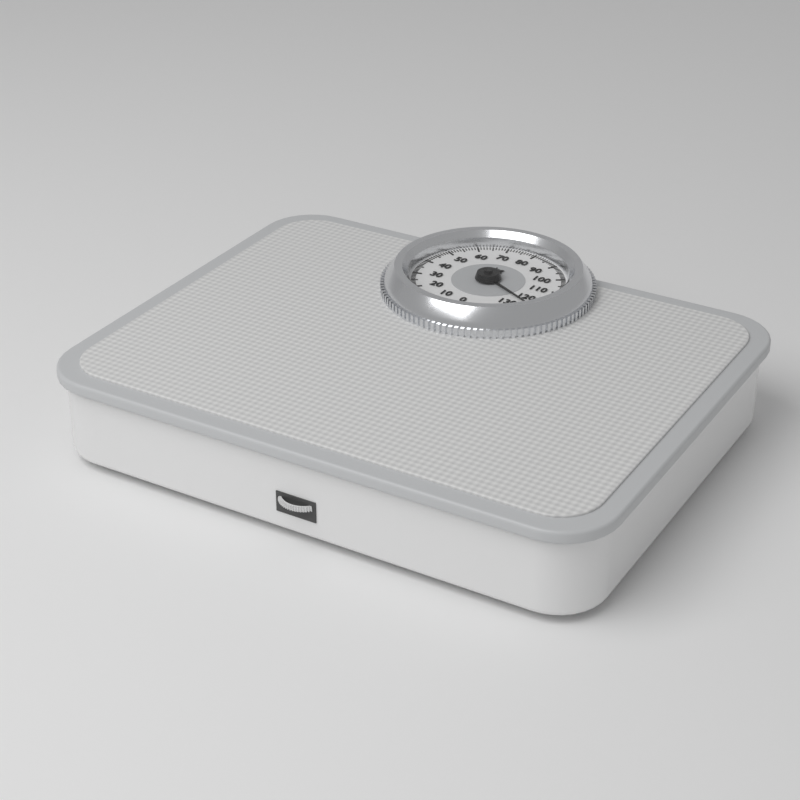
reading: 124 kg
